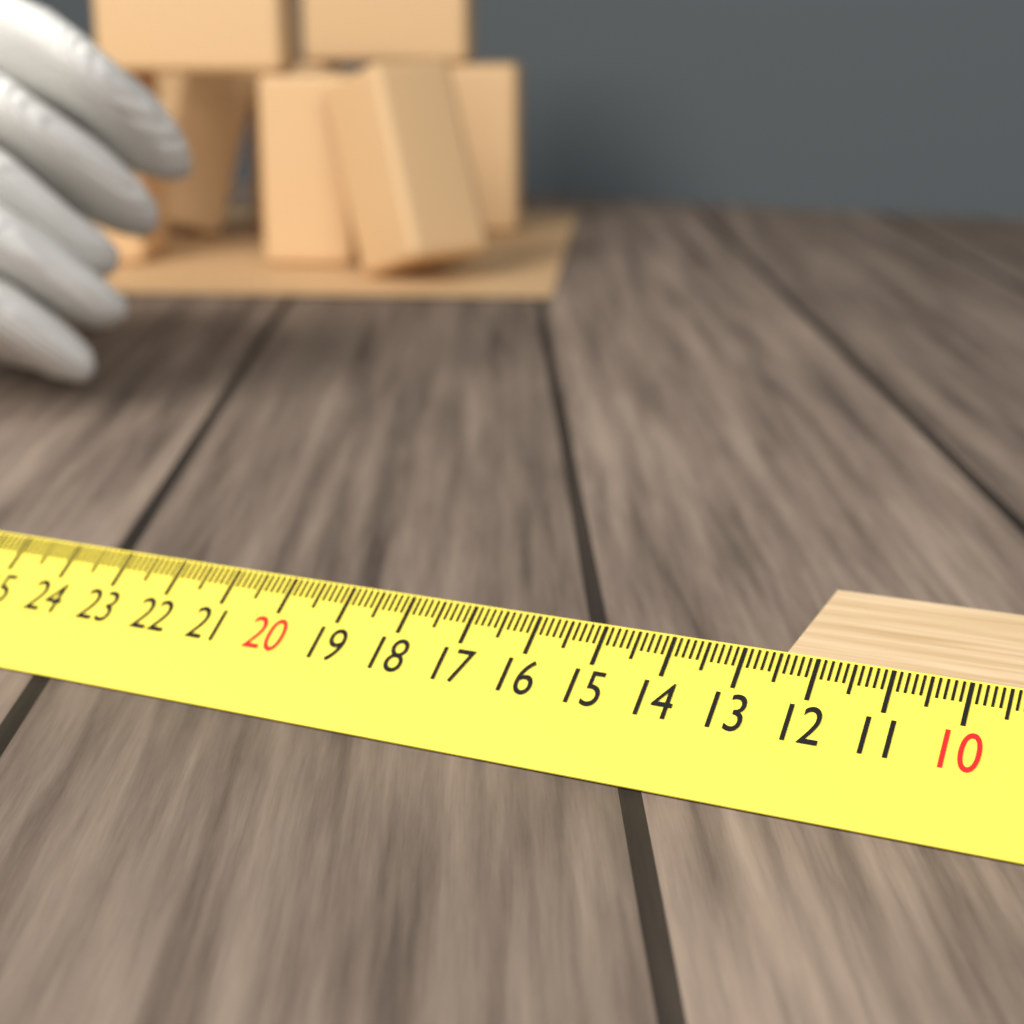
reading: 12.5 cm
